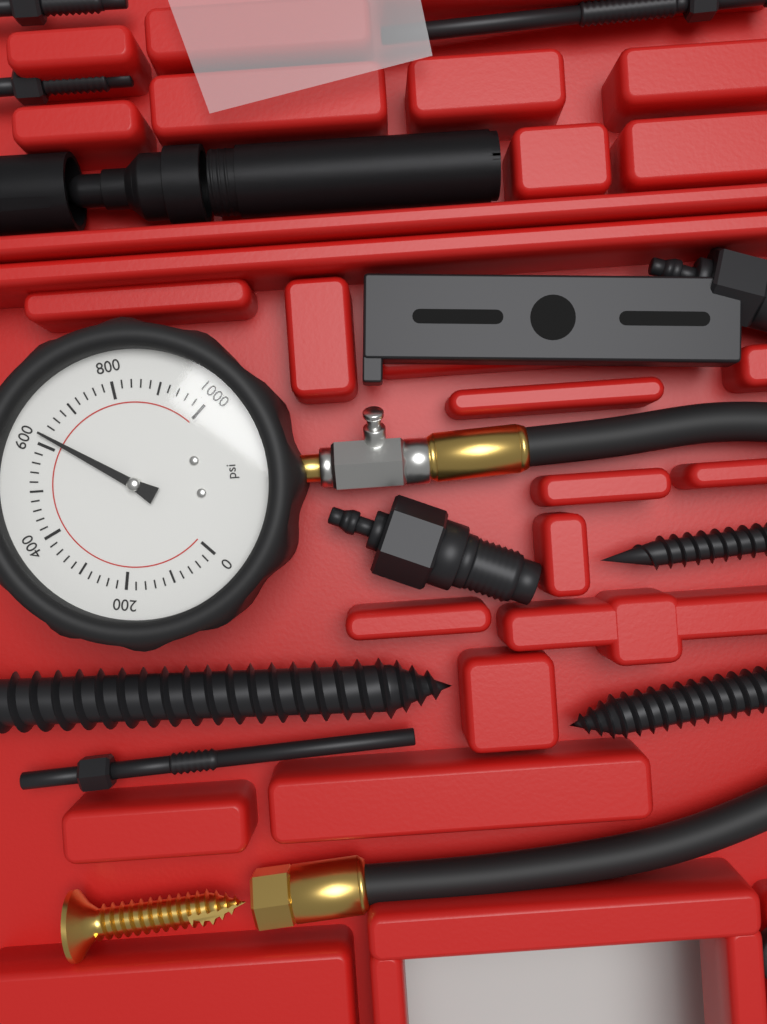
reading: 620 psi
